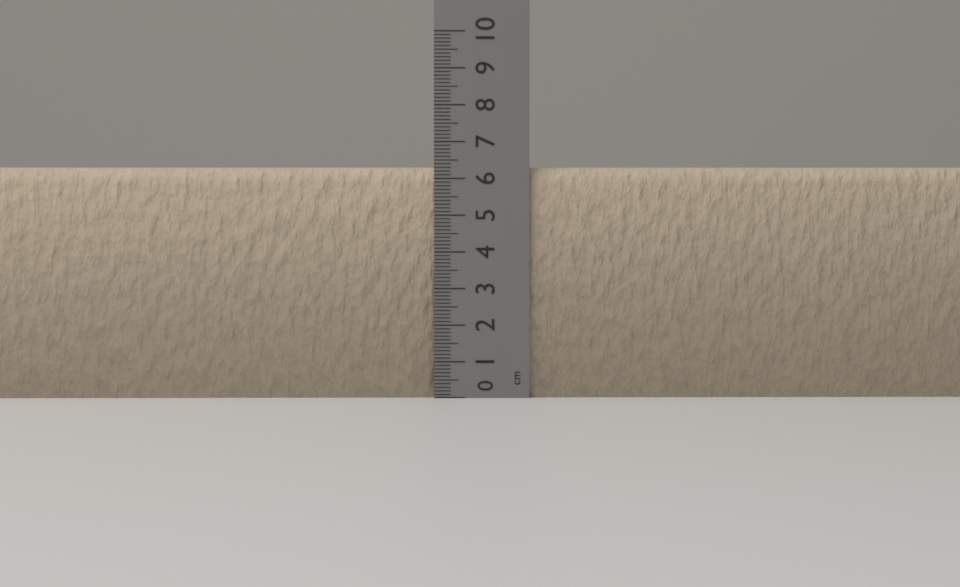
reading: 6.3 cm
